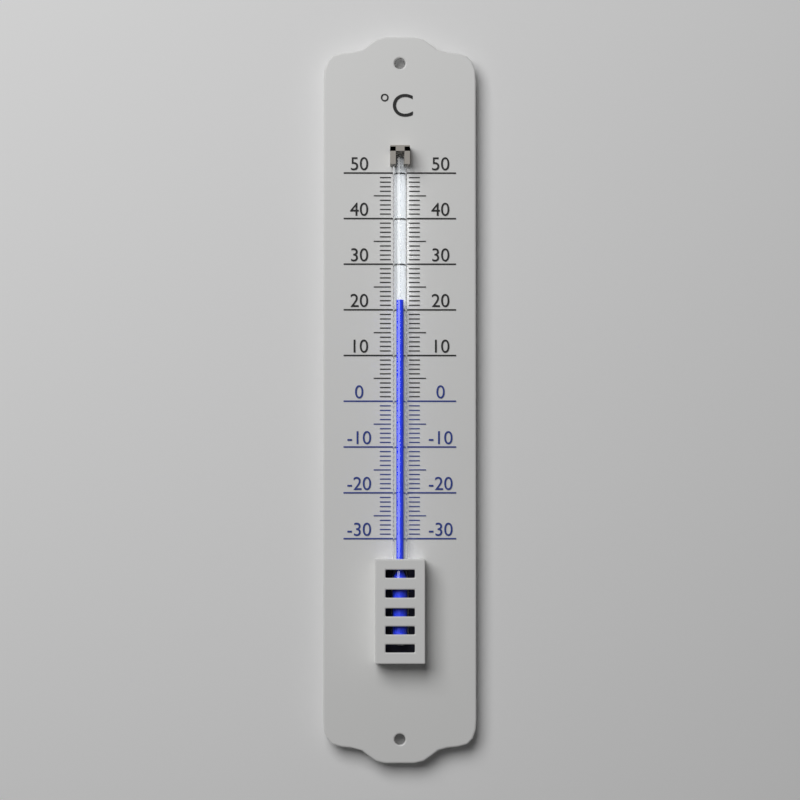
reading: 22 °C
